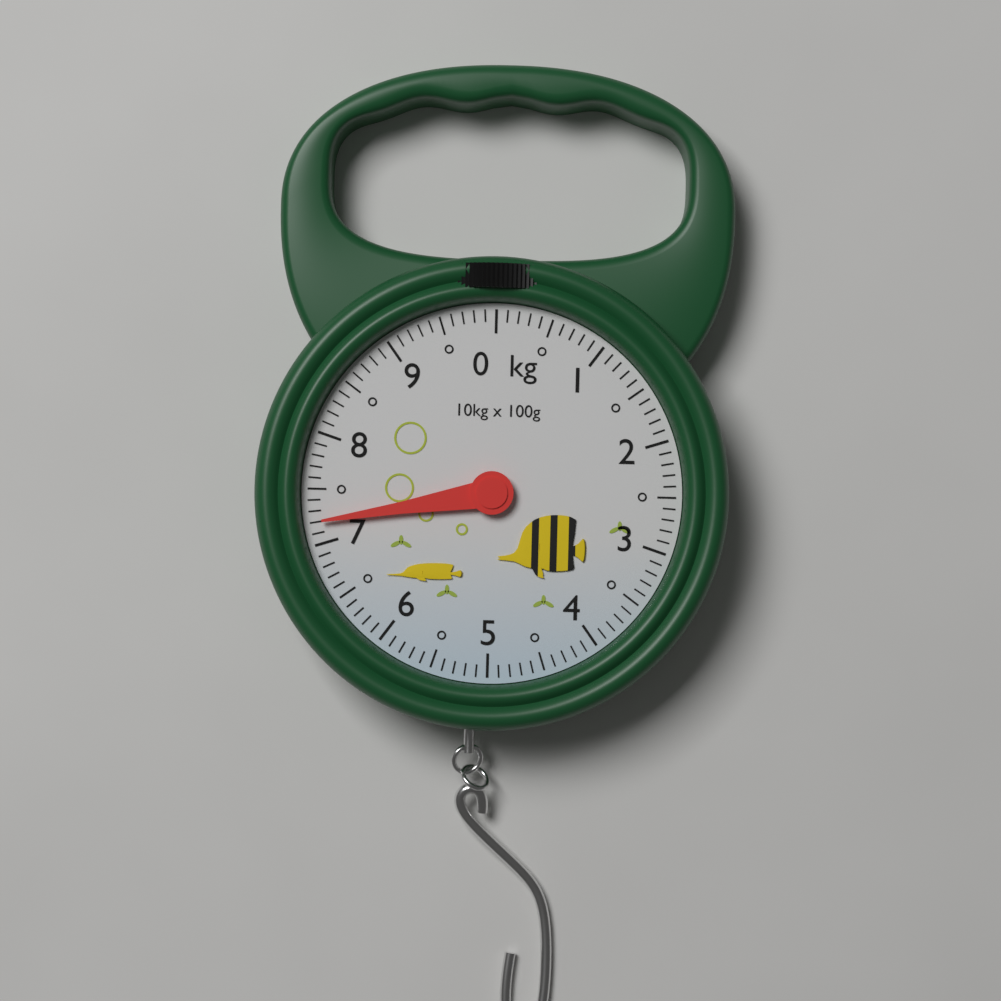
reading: 7.2 kg
